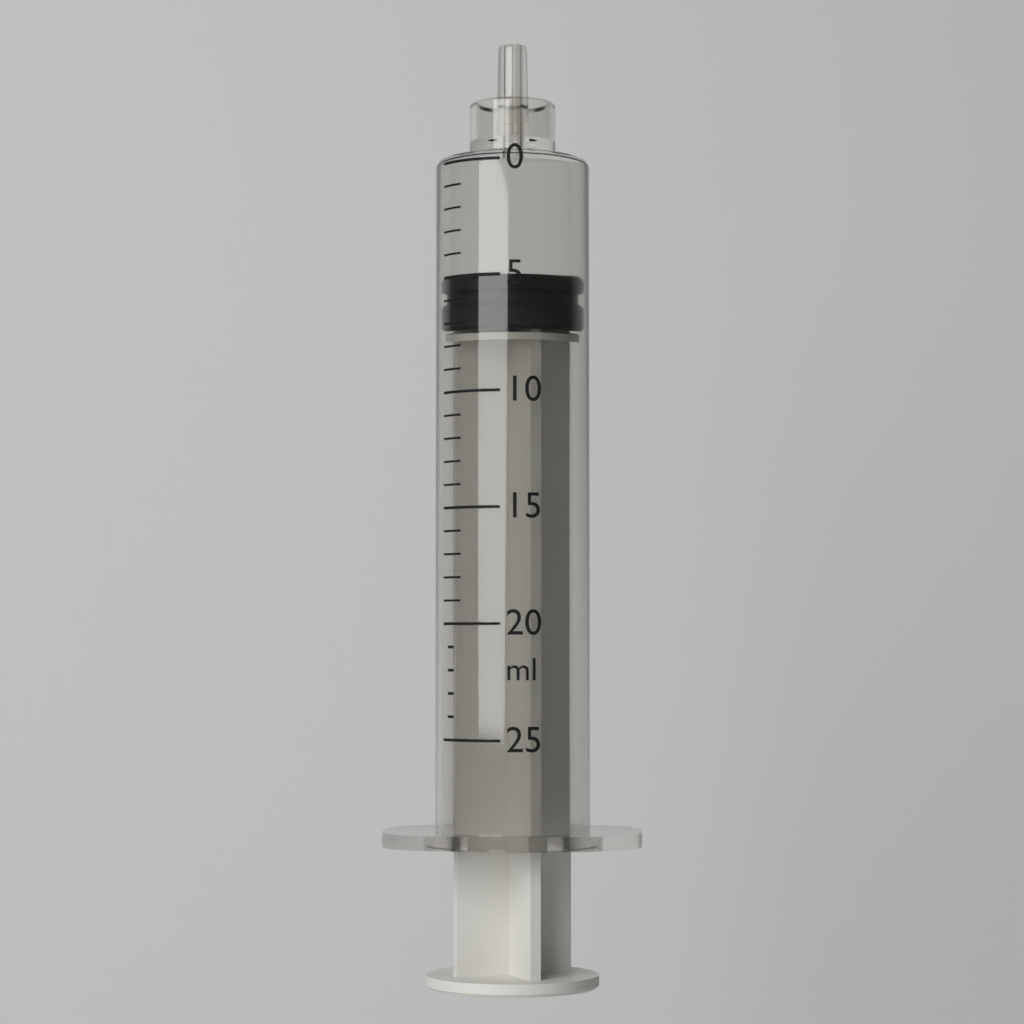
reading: 5 ml
